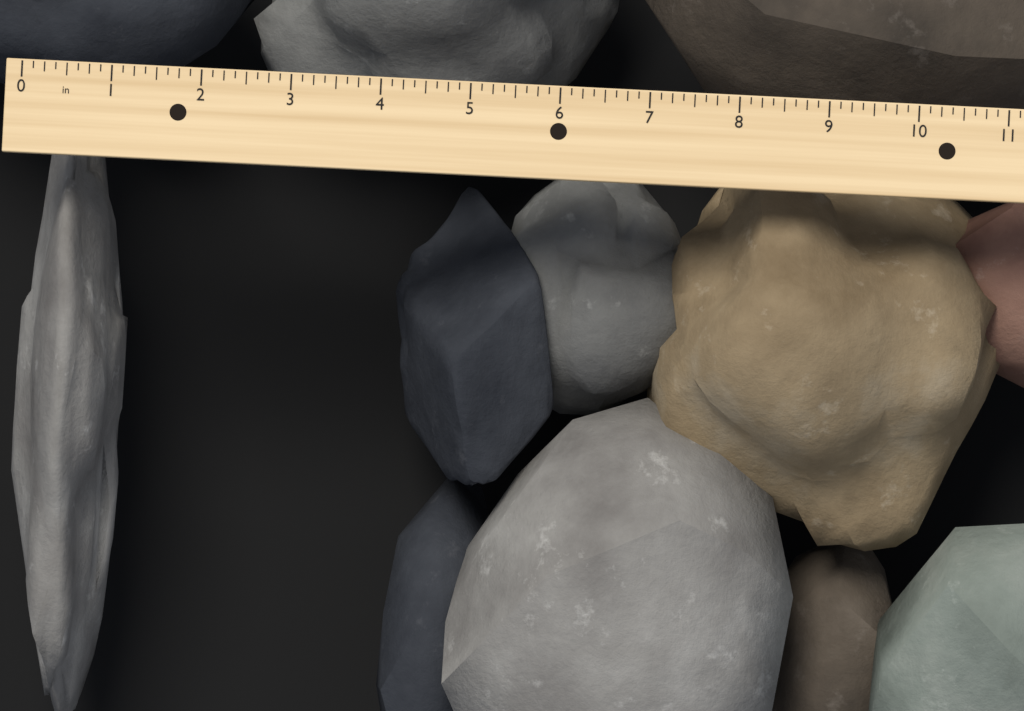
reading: 1.250 in
